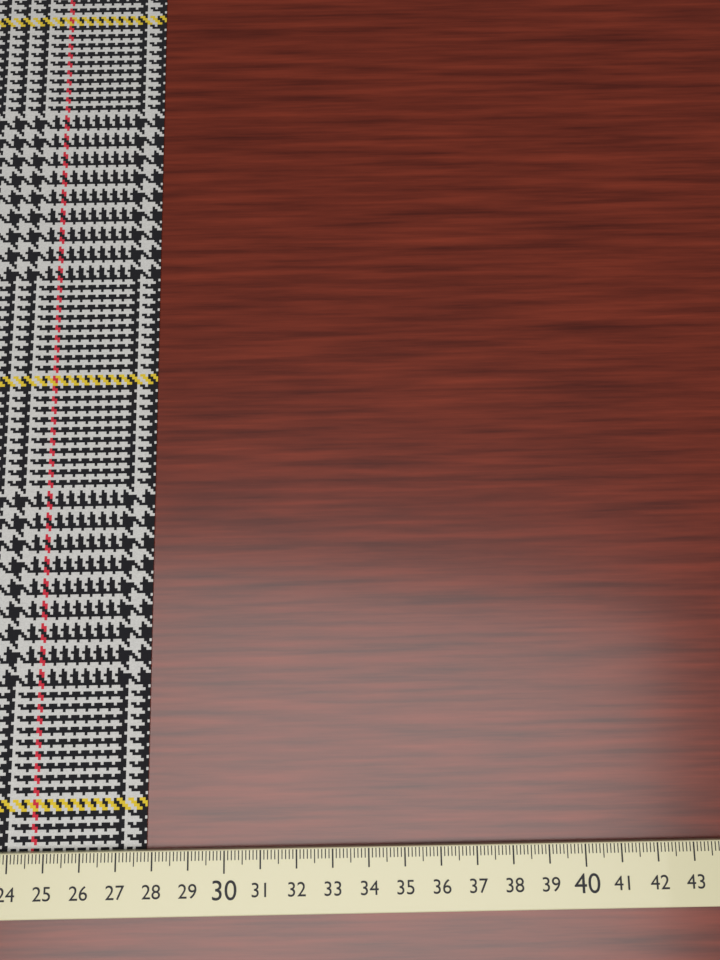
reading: 27.8 cm
